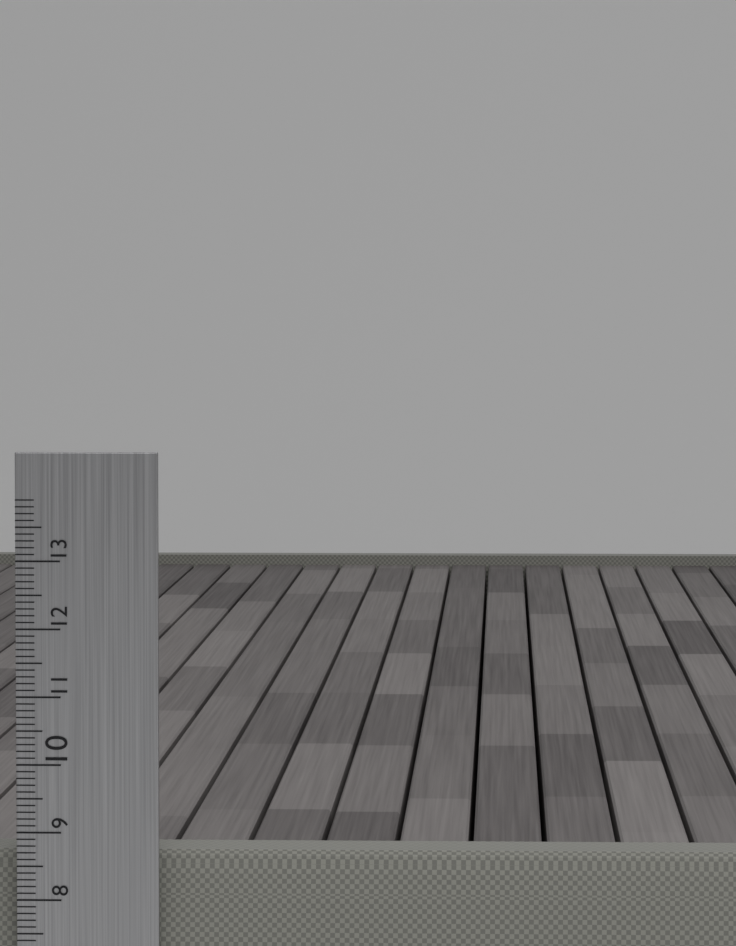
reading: 8.7 cm
